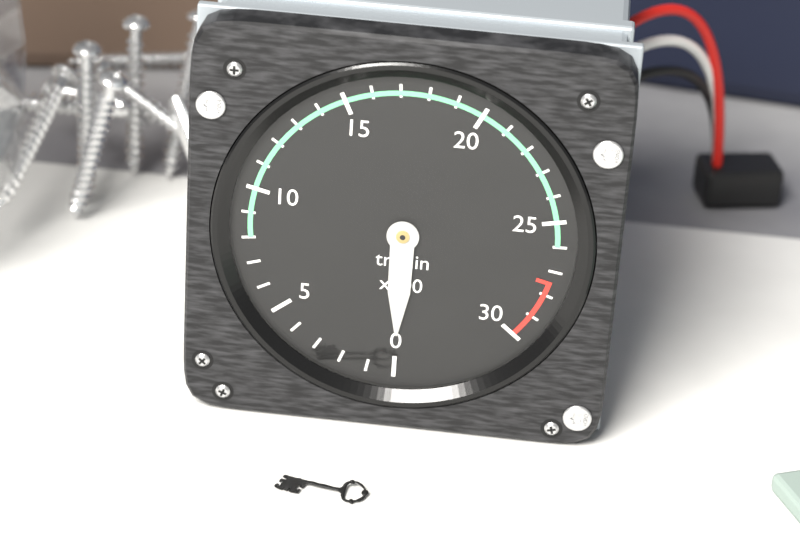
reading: 0 tr/min
